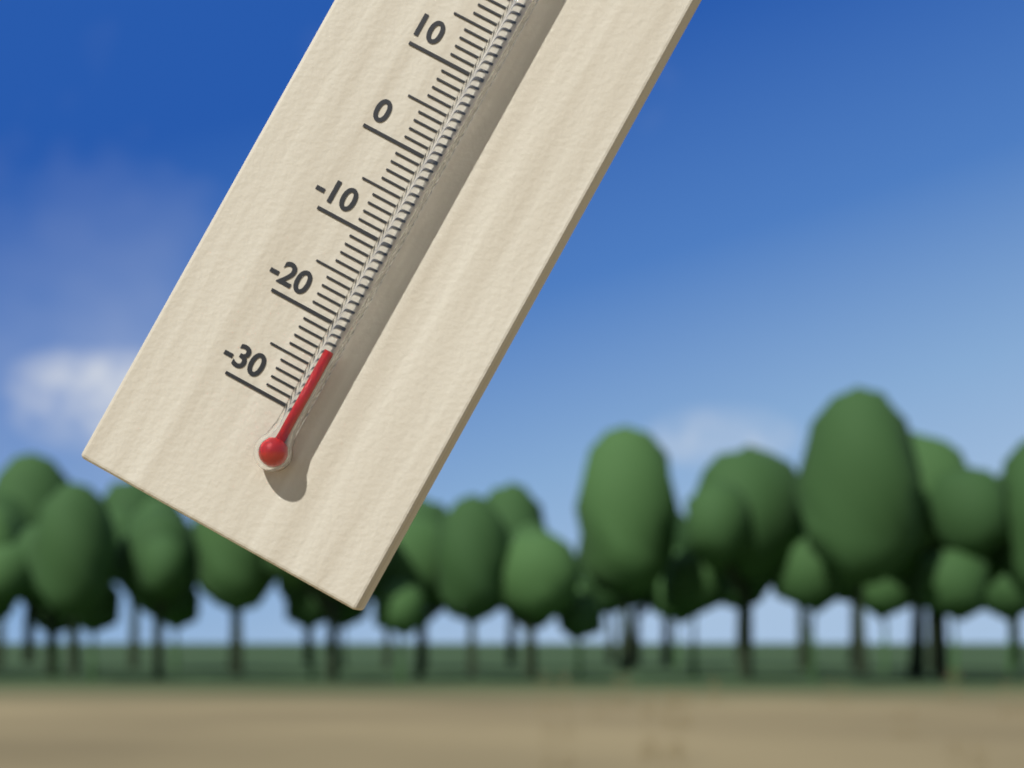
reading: -23 °C
